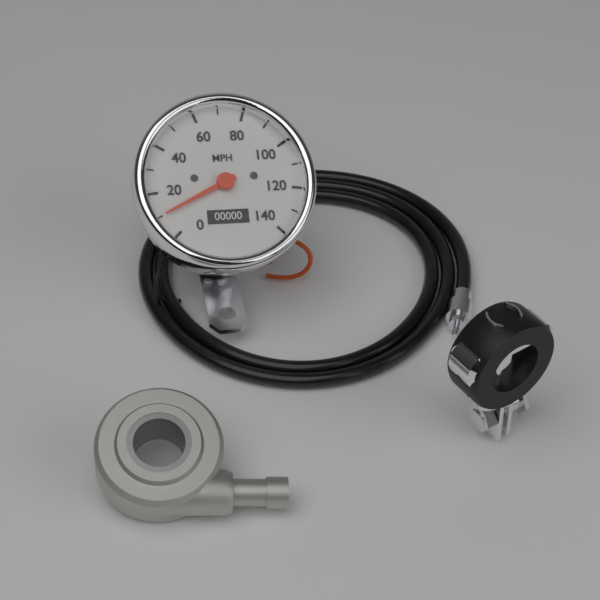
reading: 10 MPH
